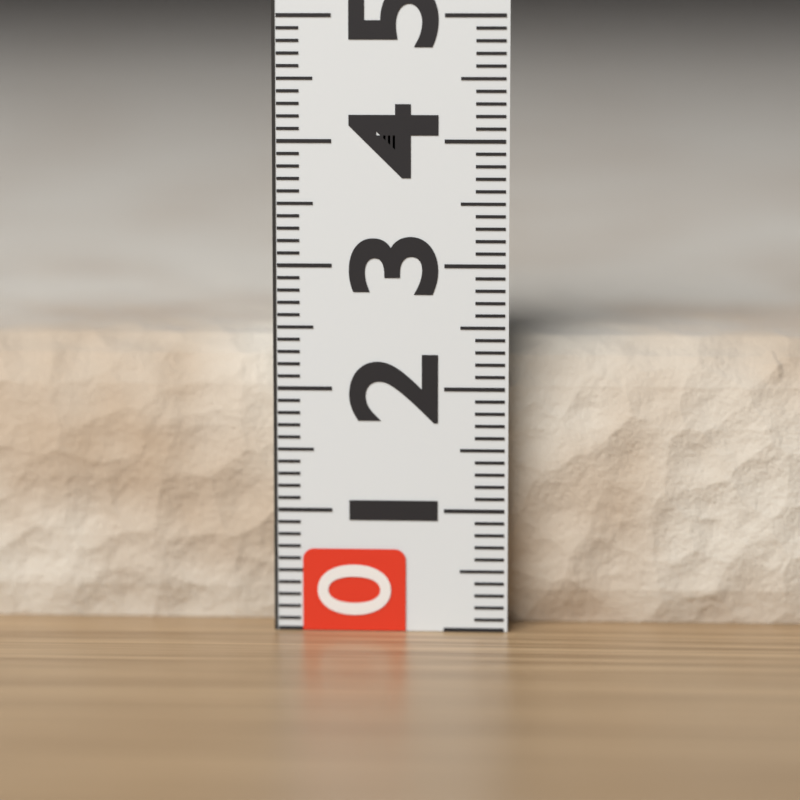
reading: 2.4 (no unit)
